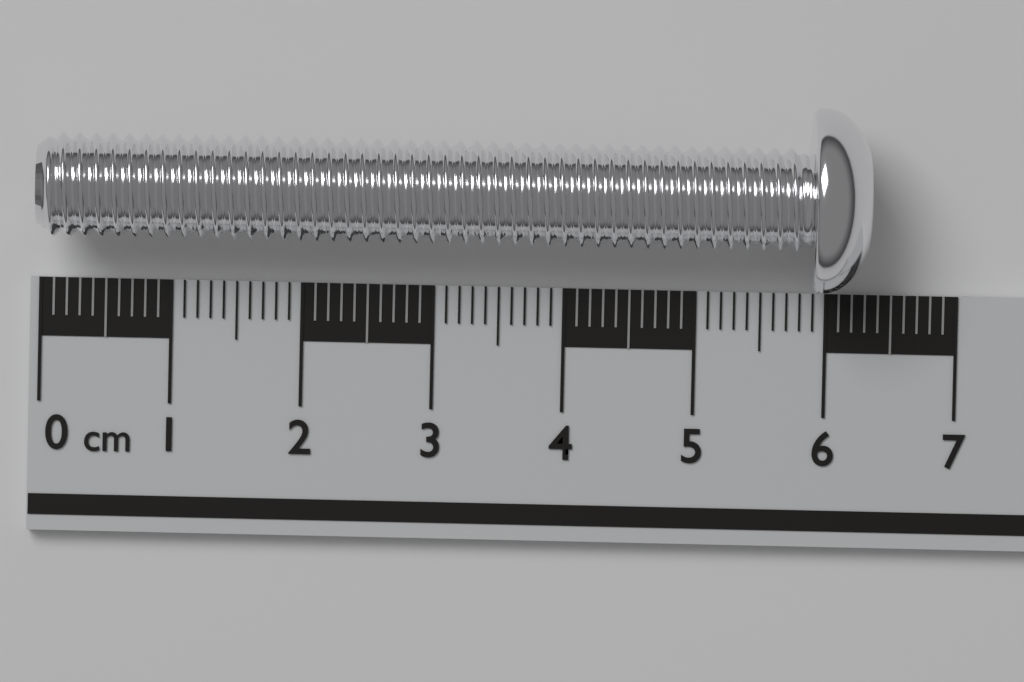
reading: 6.3 cm
